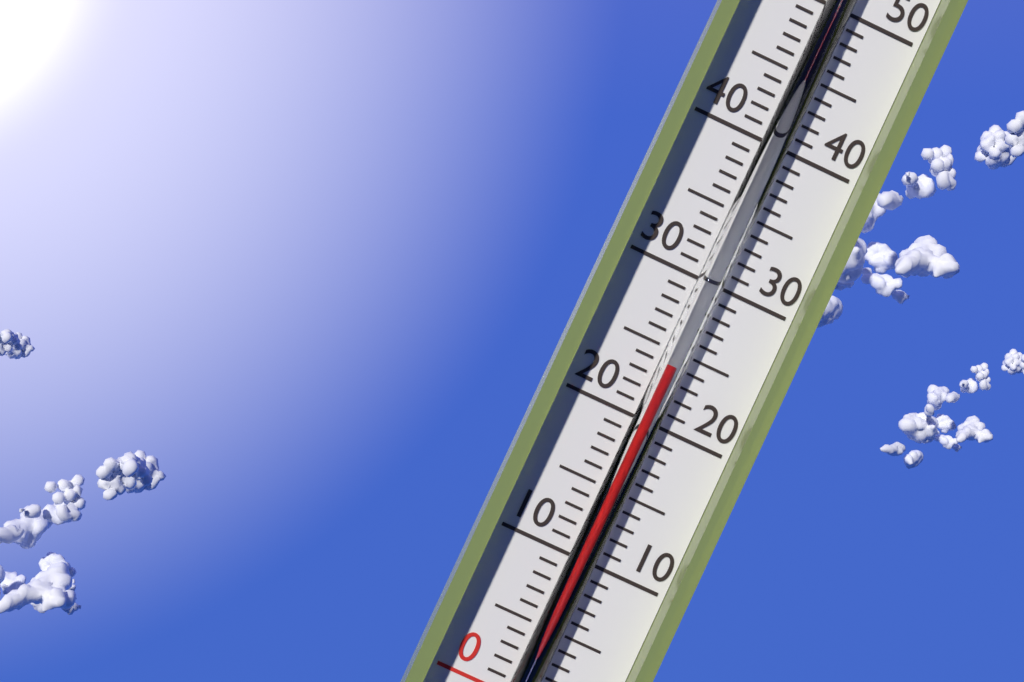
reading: 24 °C
